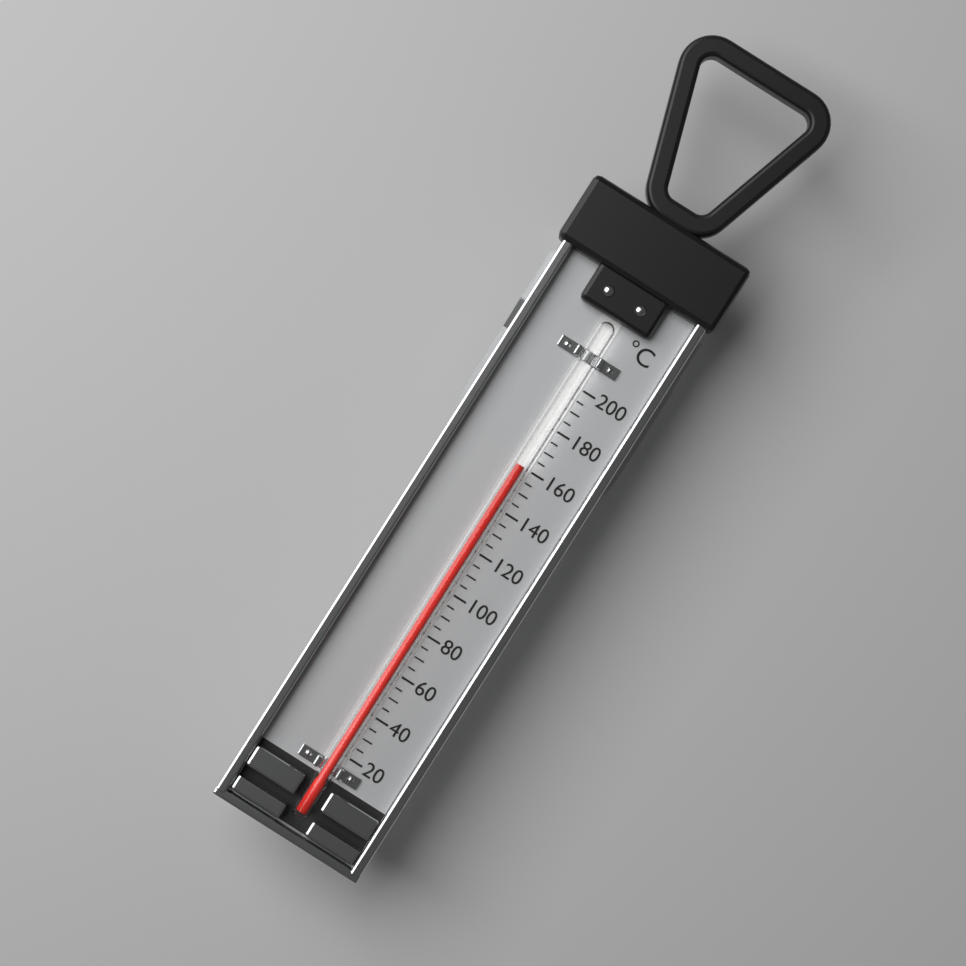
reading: 160 °C
